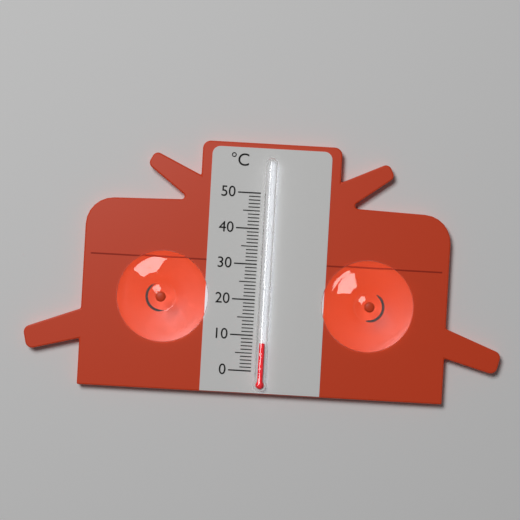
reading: 8 °C
